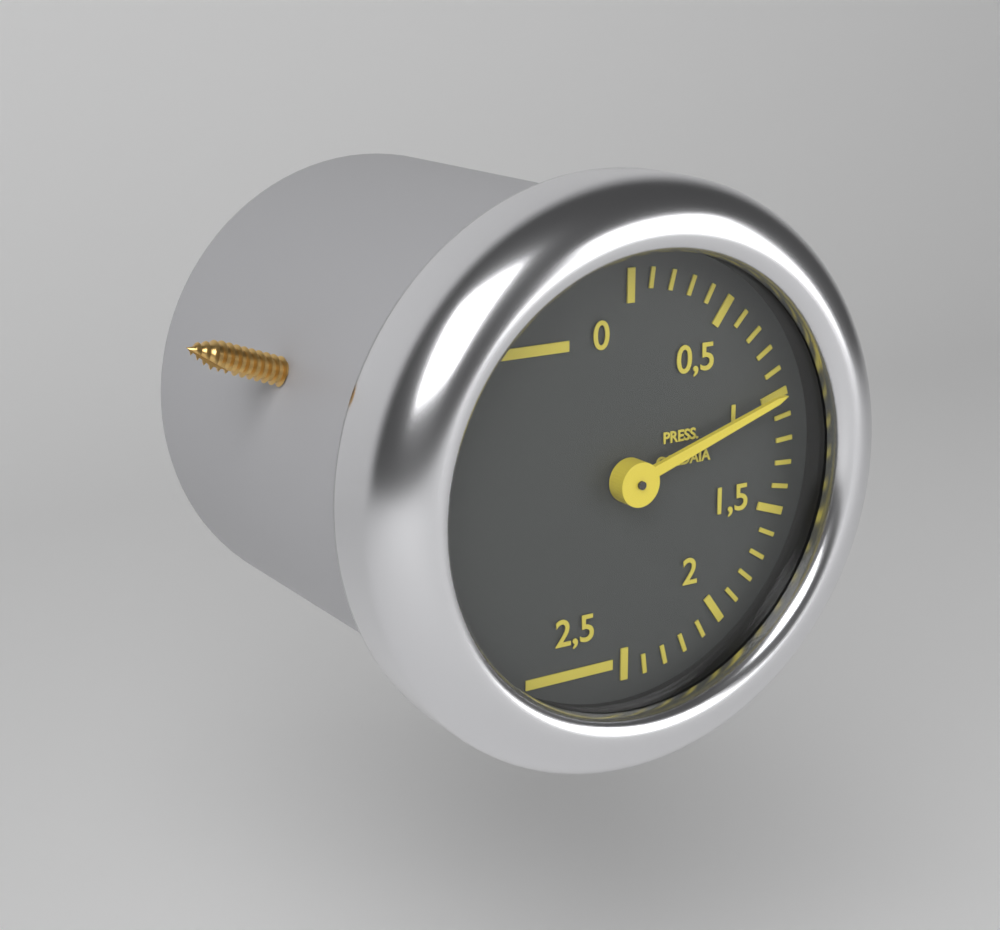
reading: 1.0 (no unit)
